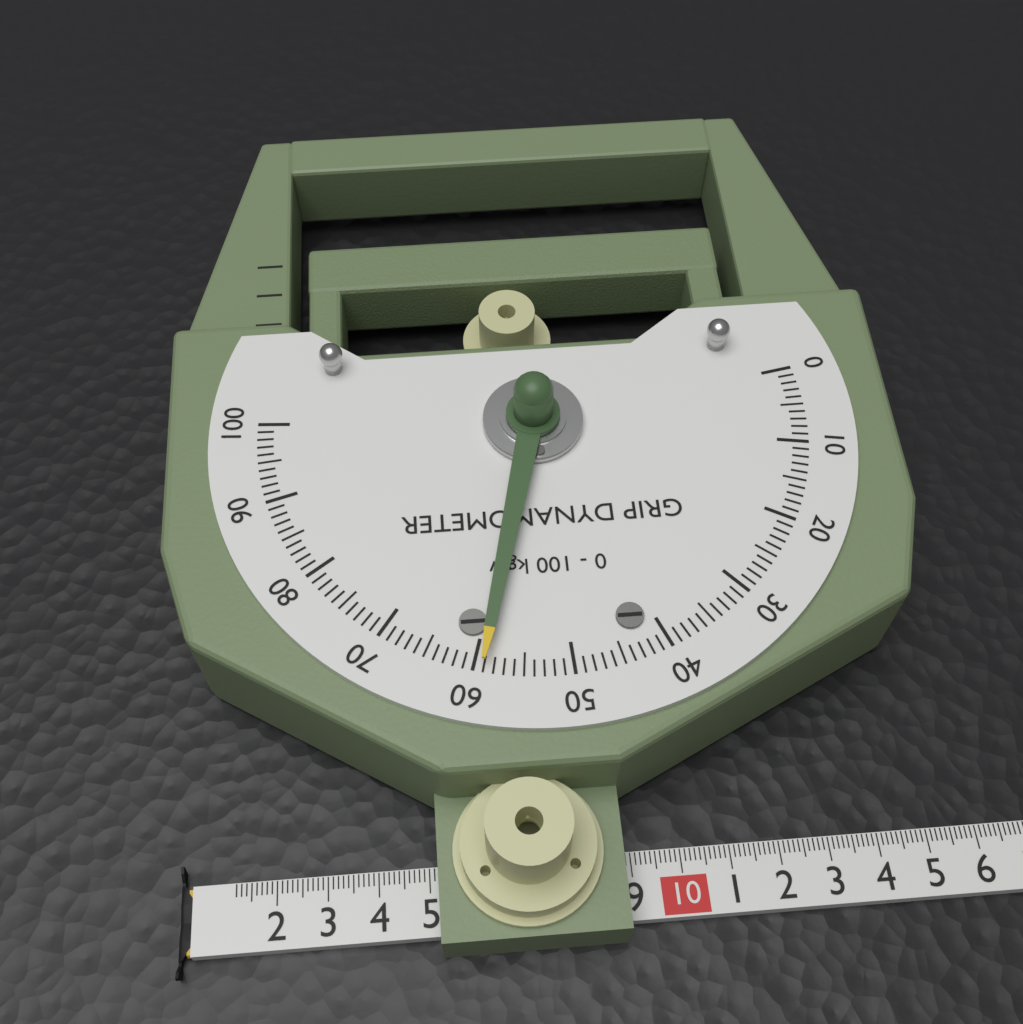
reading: 59 kgw
